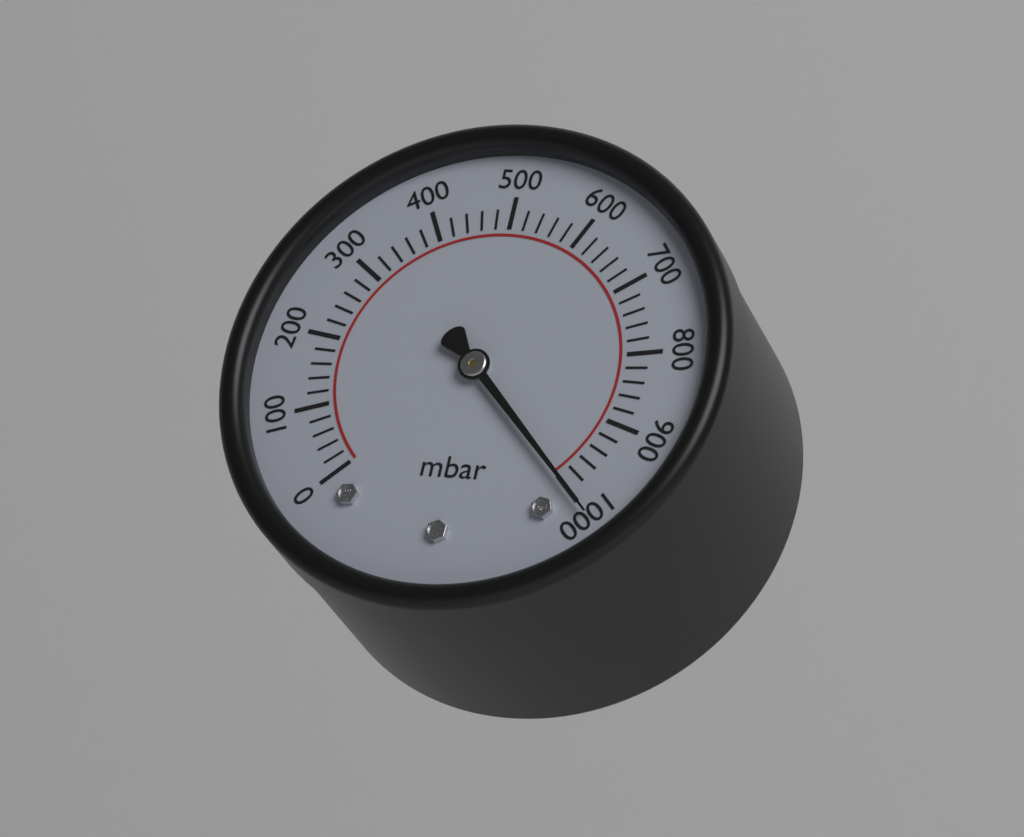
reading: 1000 mbar
